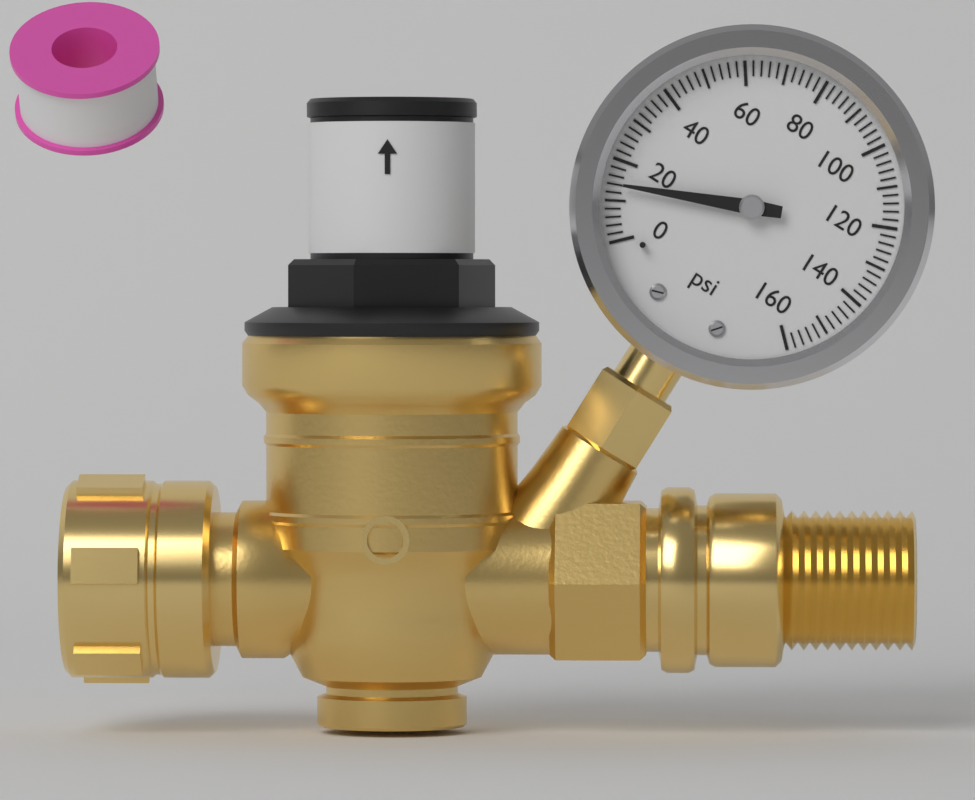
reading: 14 psi
